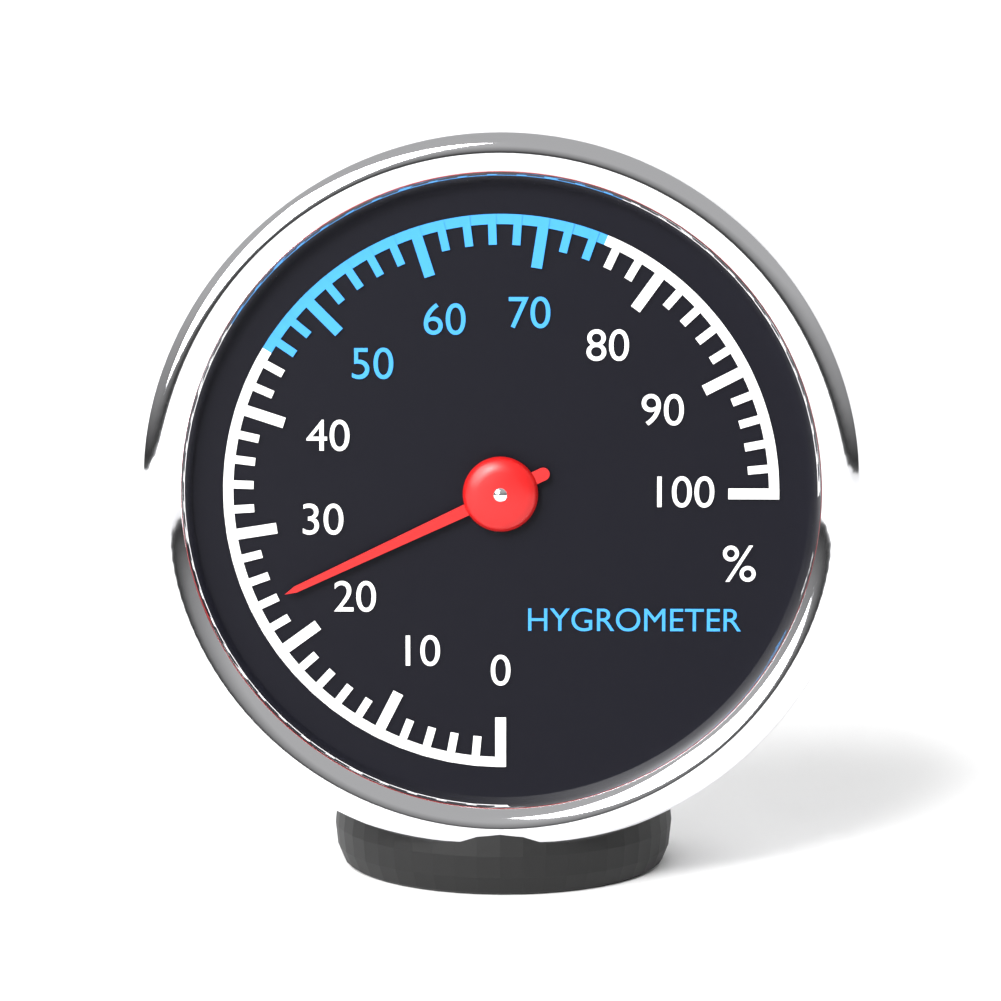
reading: 24 %
